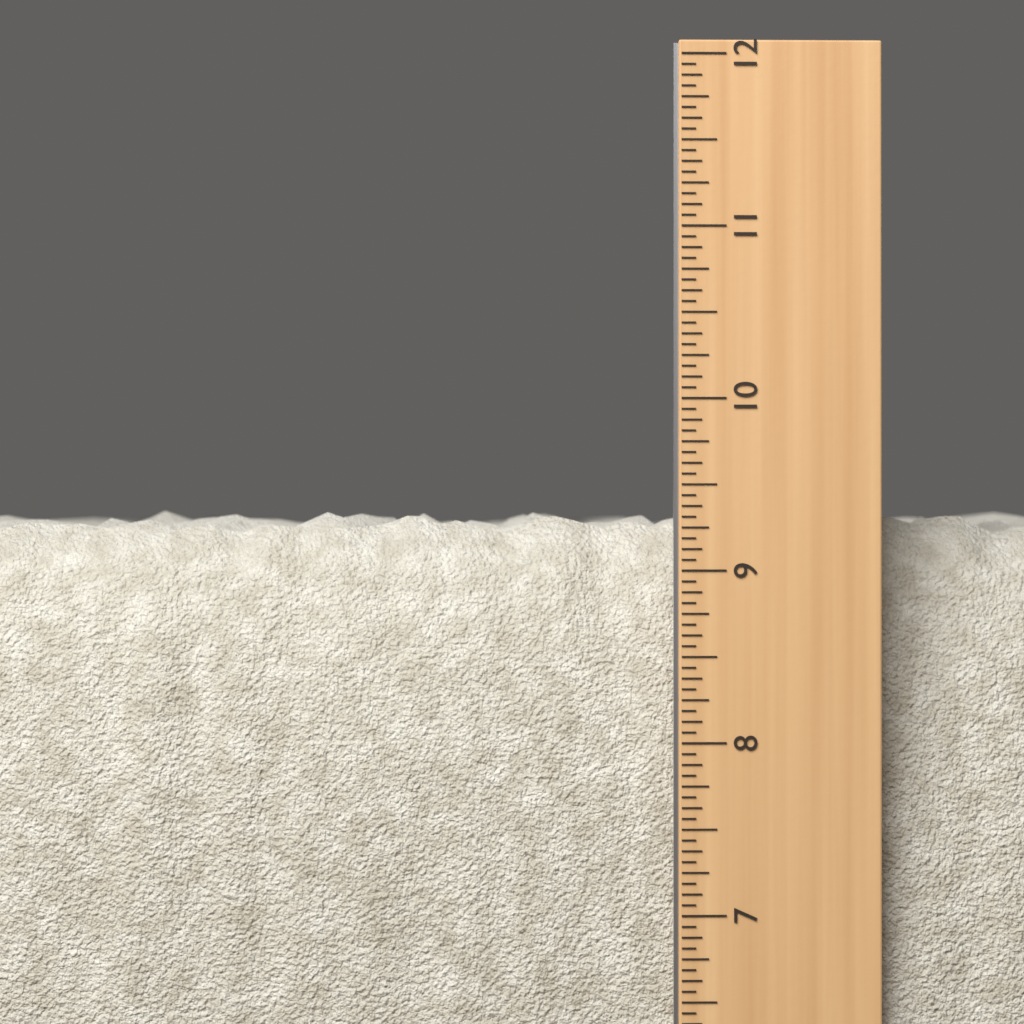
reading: 9.3750 in
